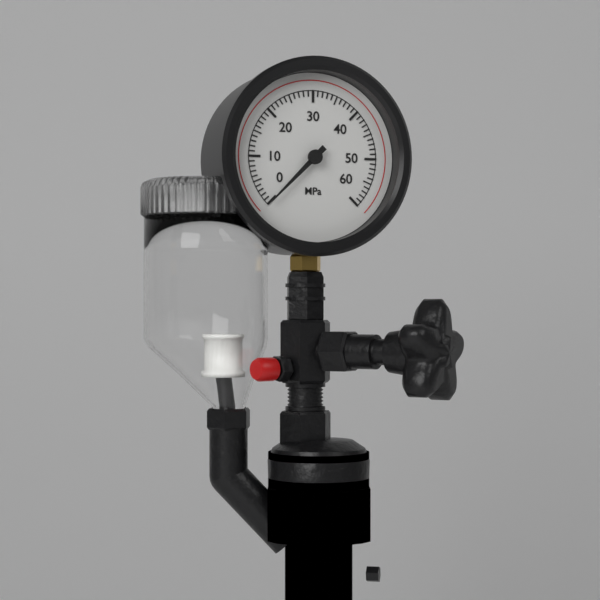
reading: 0 MPa
